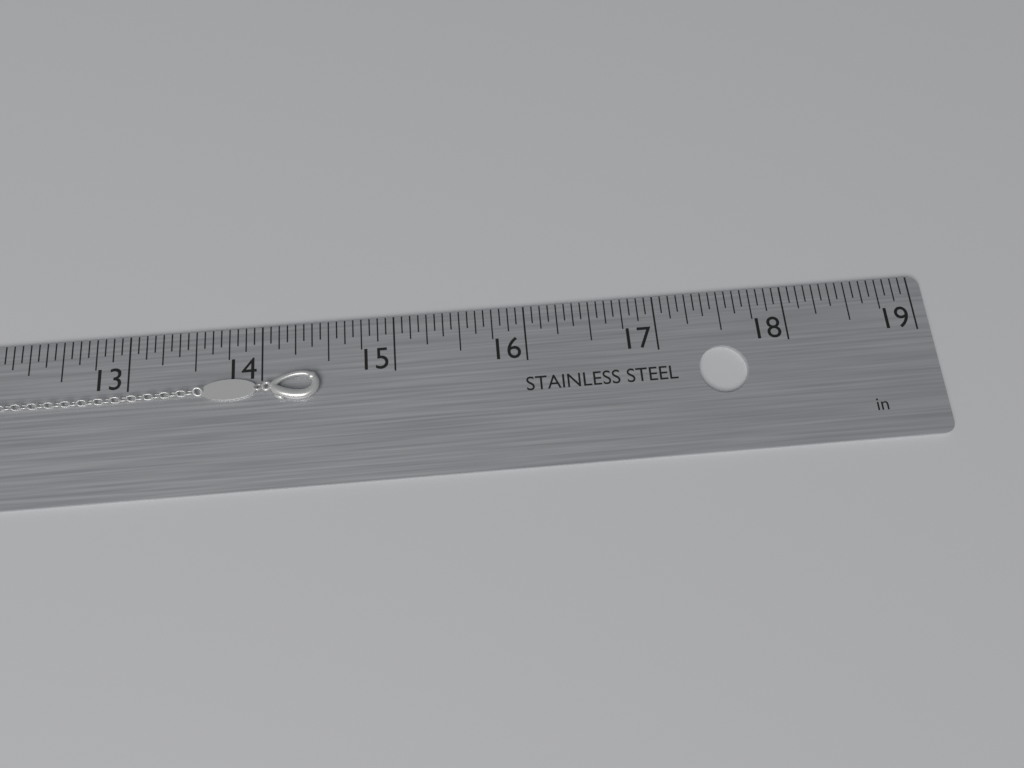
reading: 14.4375 in
